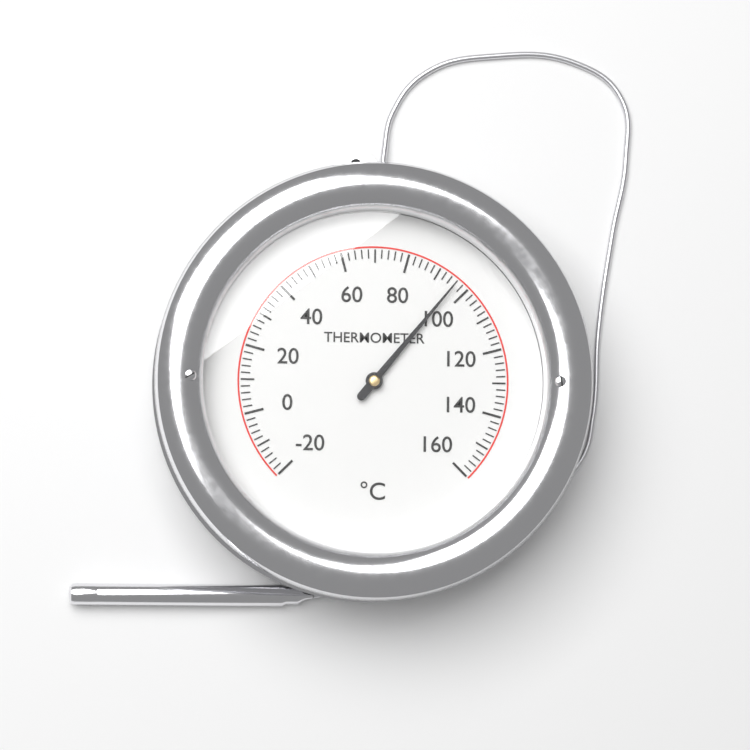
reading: 96 °C
